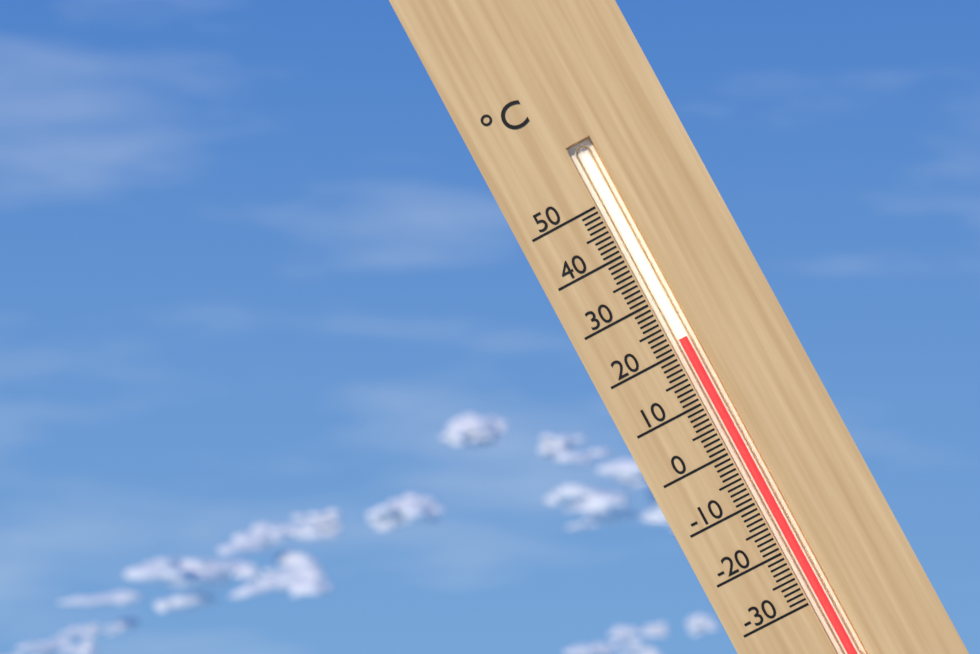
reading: 22 °C
